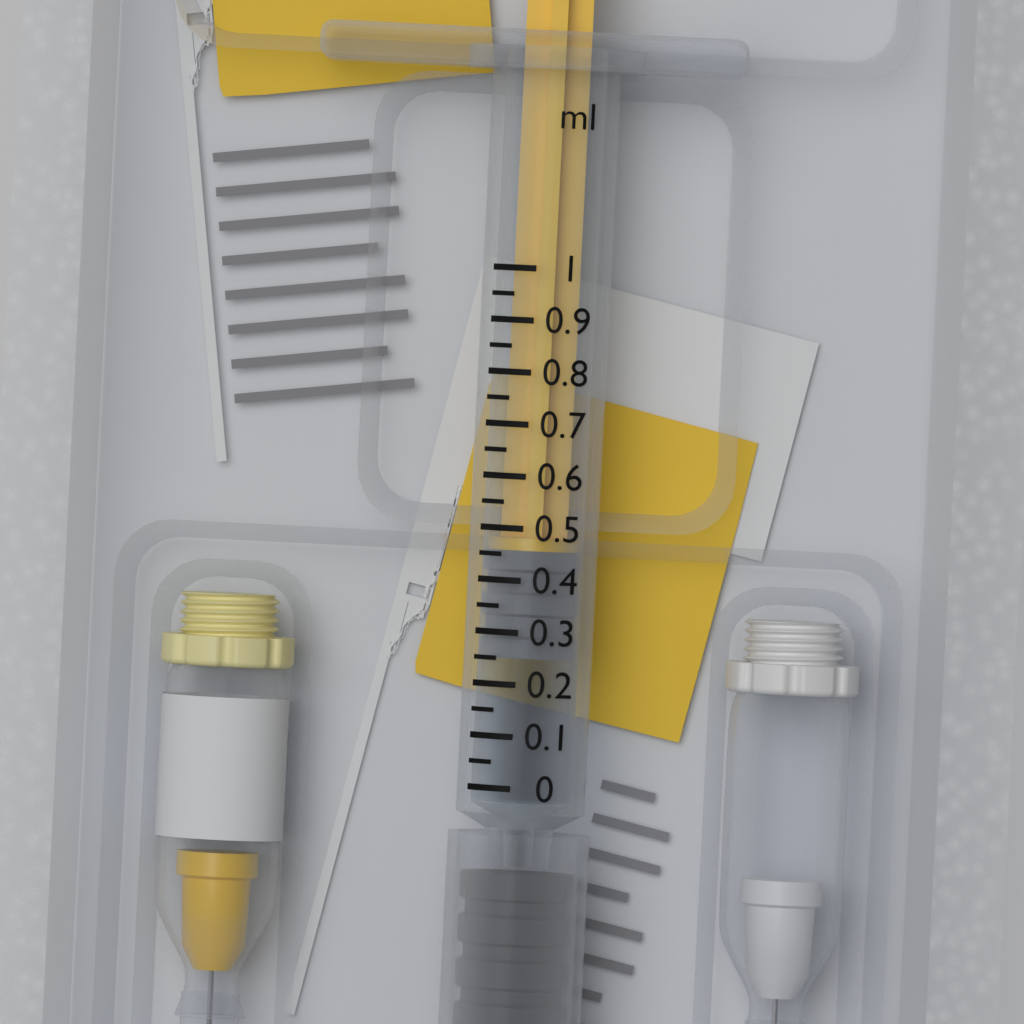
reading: 0.25 ml
